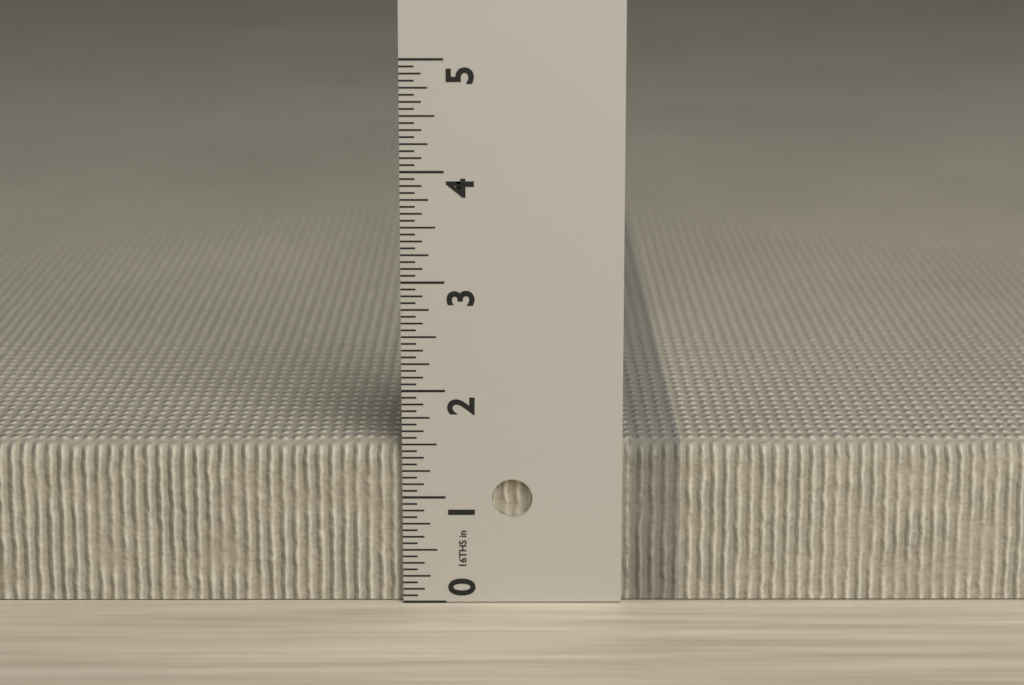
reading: 1.5000 in
